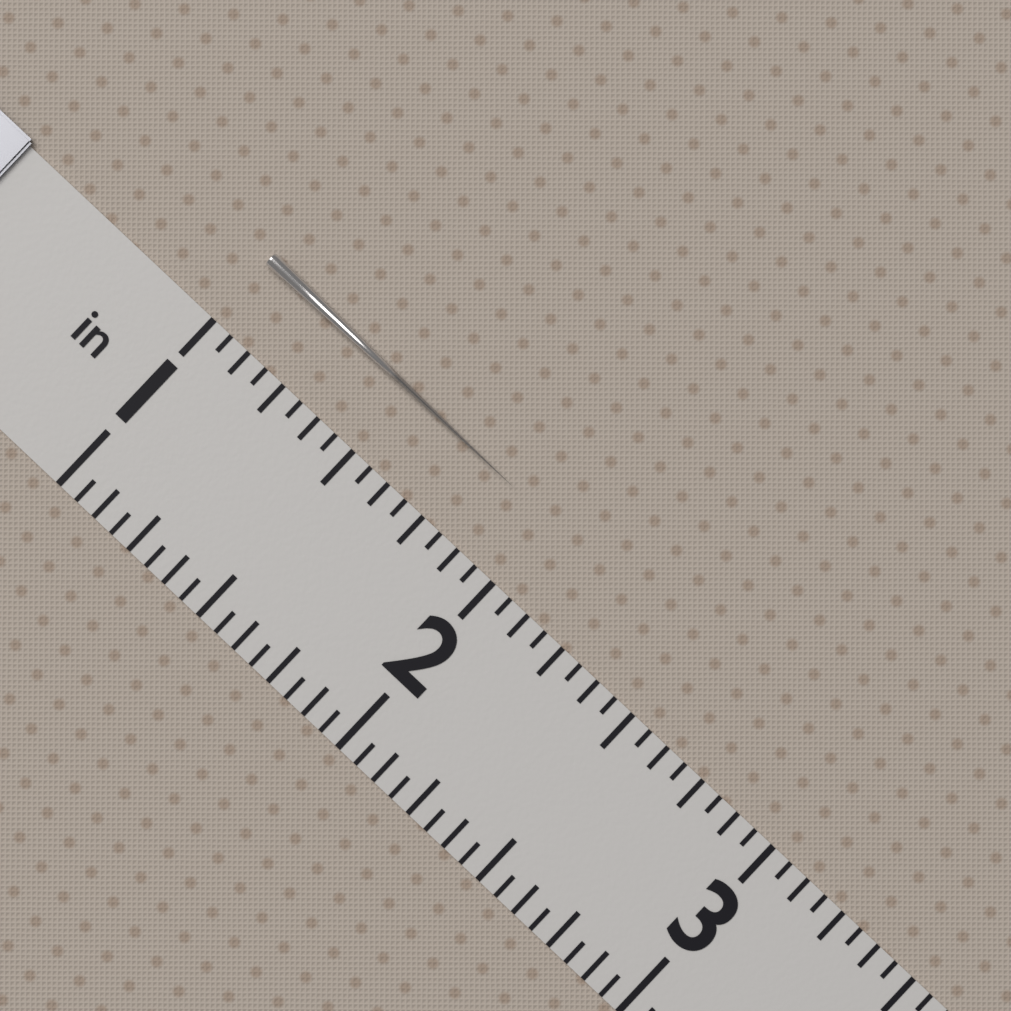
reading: 1.8750 in
